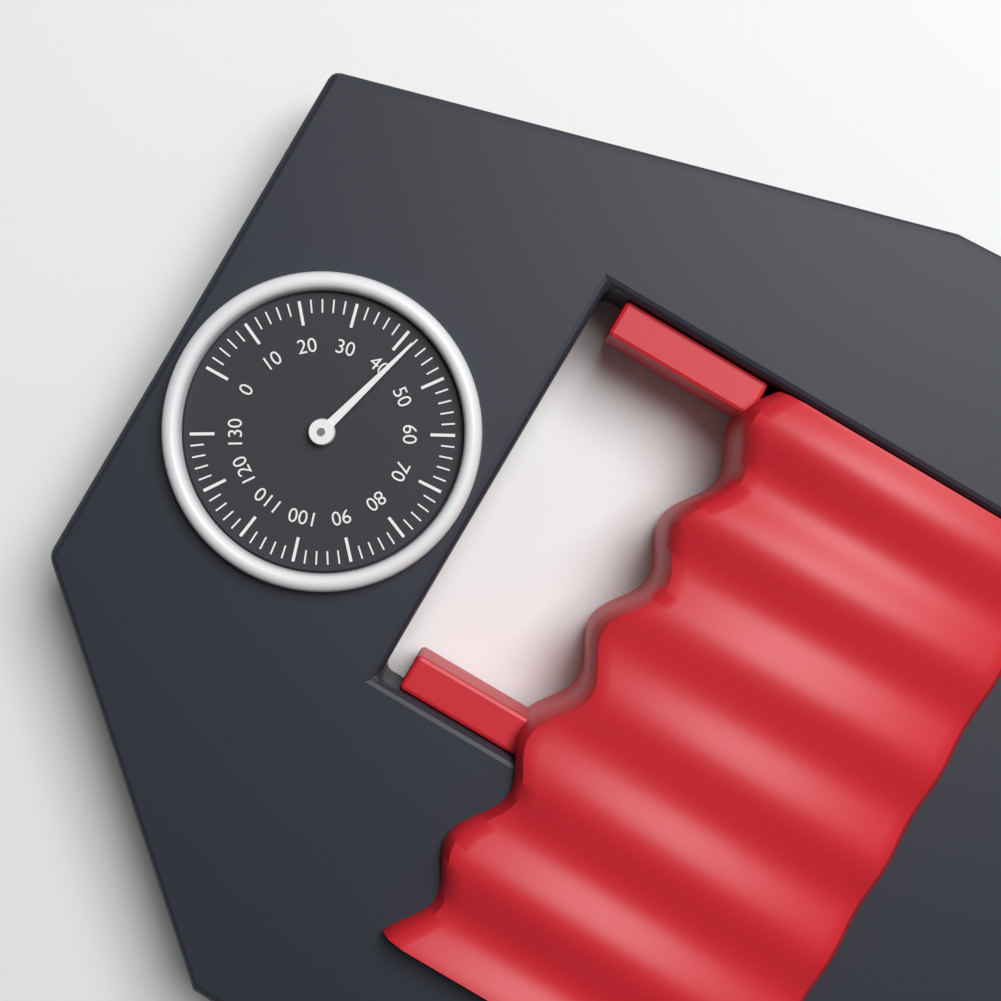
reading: 42 (no unit)
